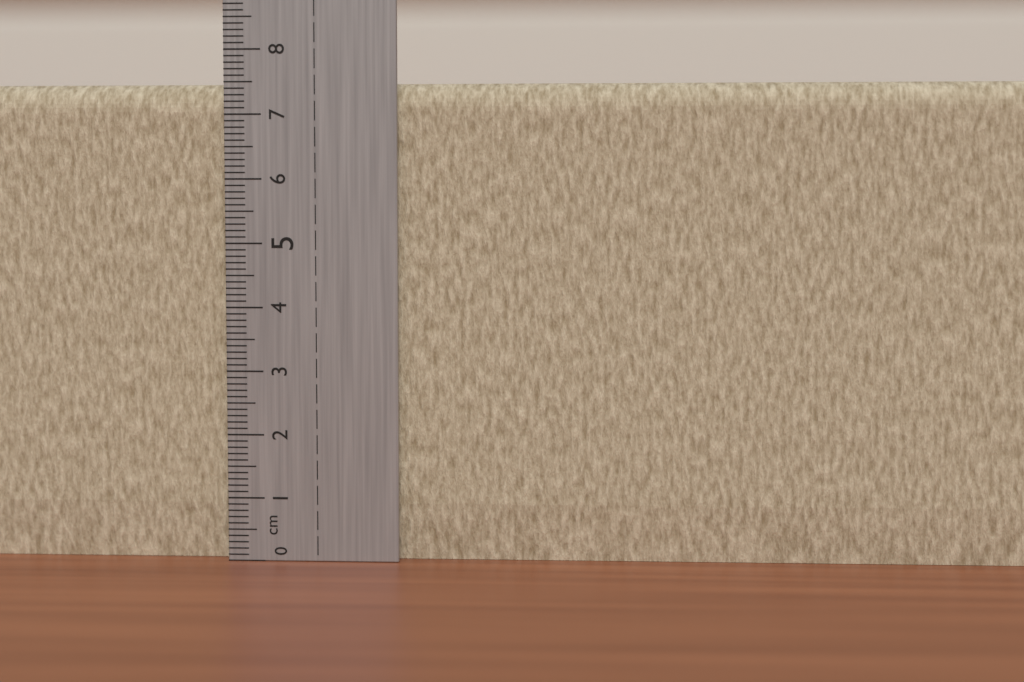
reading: 7.5 cm
